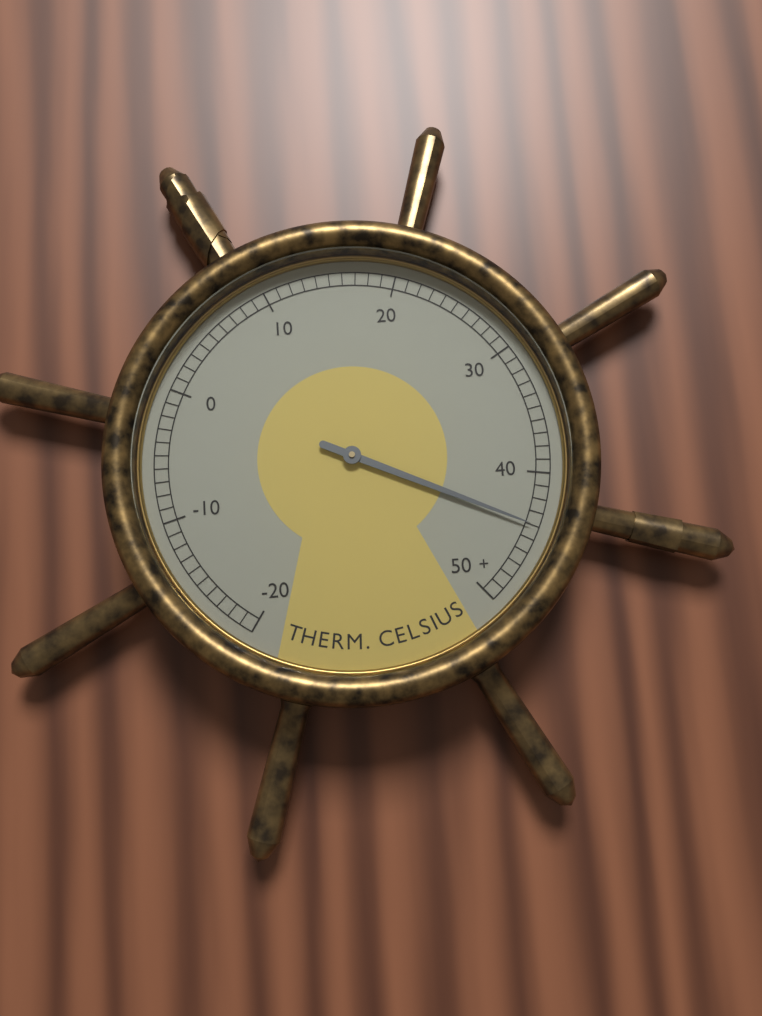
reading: 44 °C
